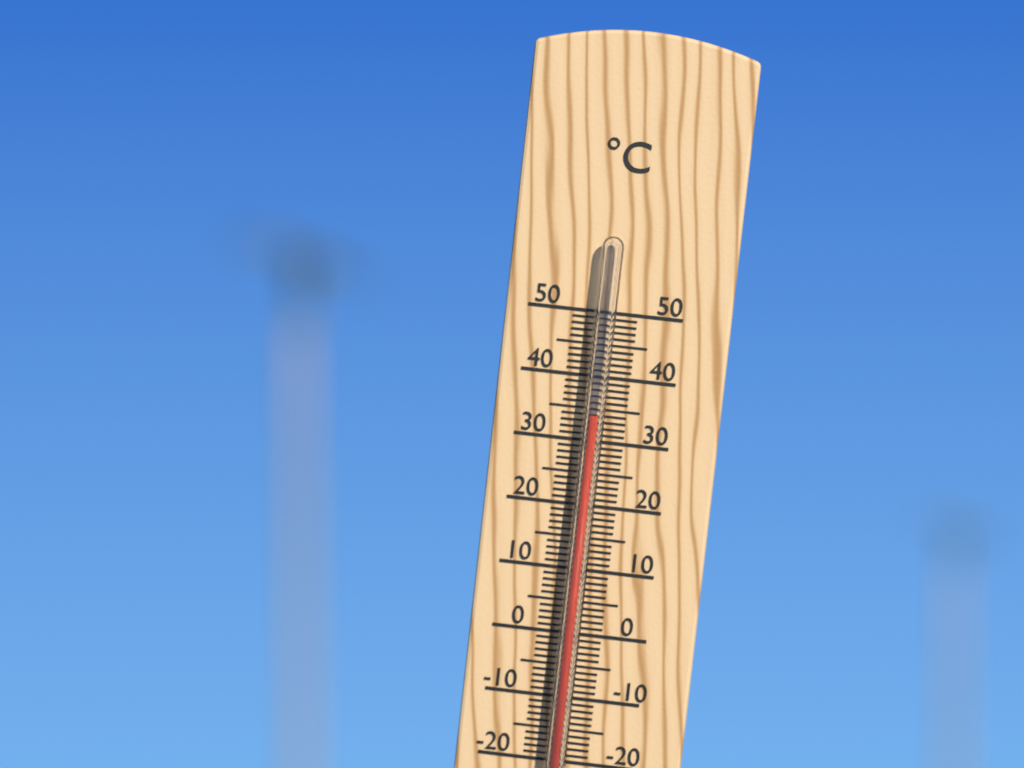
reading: 34 °C
